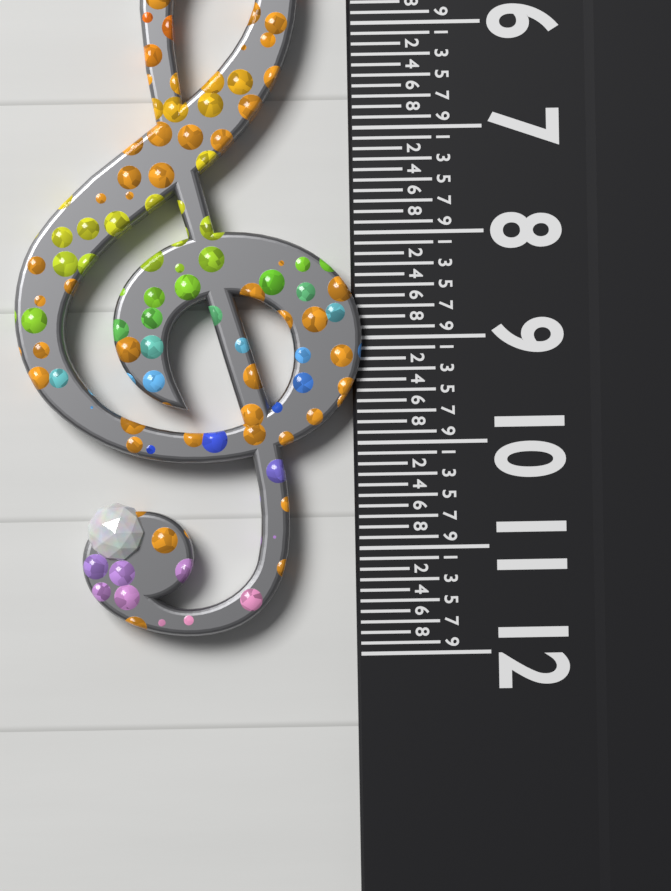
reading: 11.8 cm
